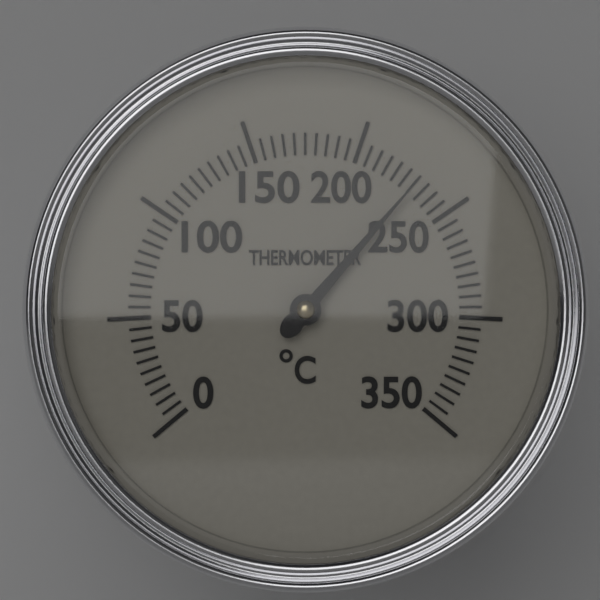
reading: 230 °C
